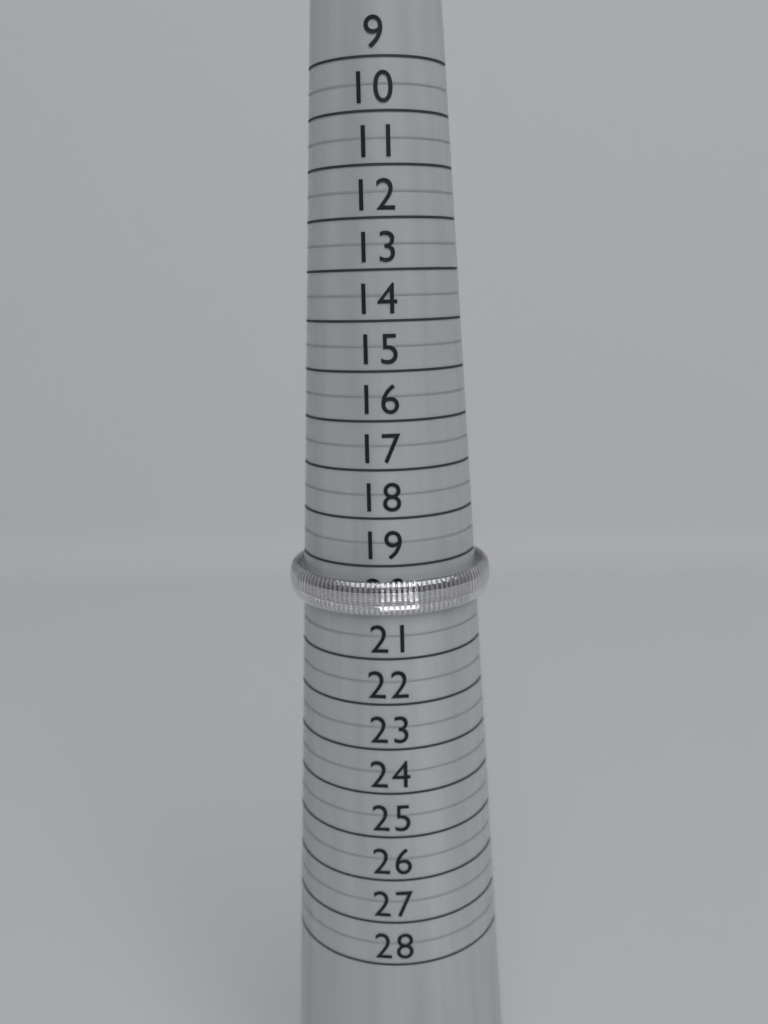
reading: 20.0 (no unit)
